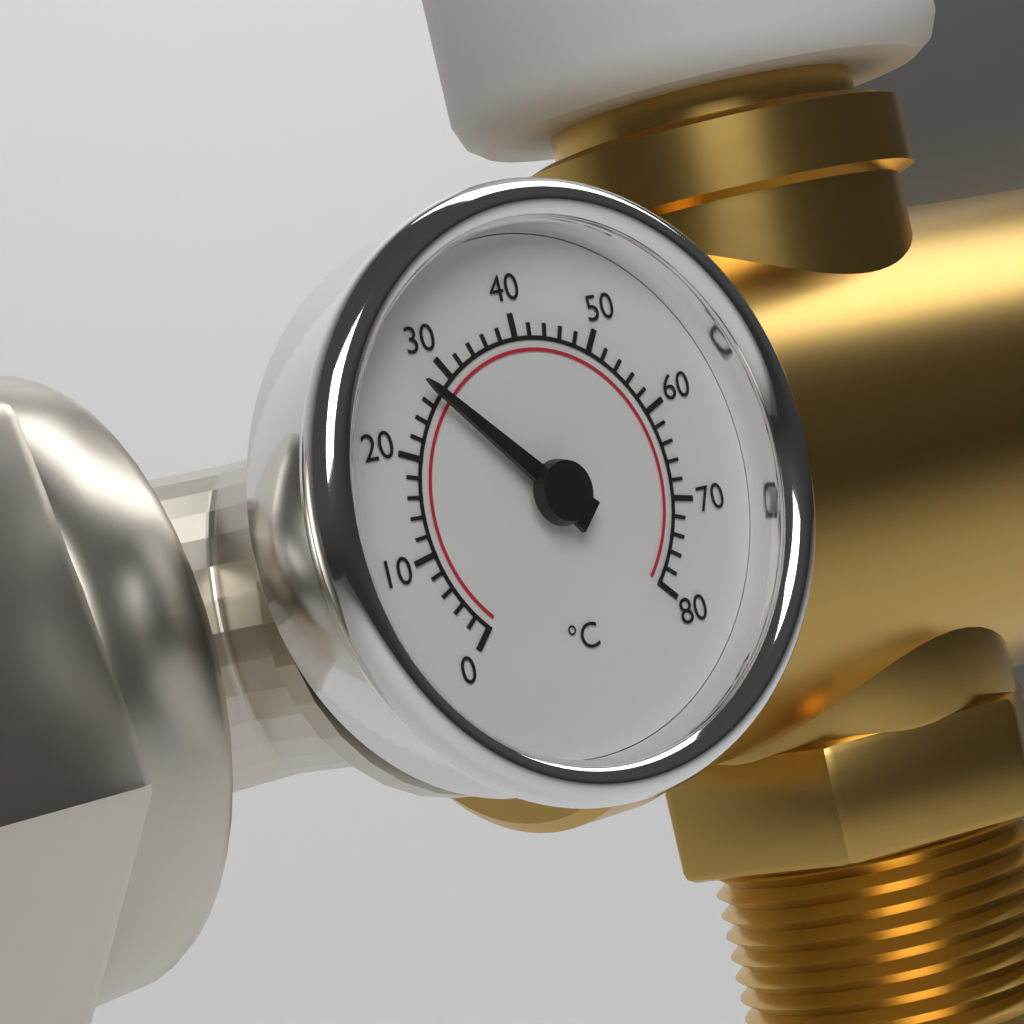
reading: 27 °C
